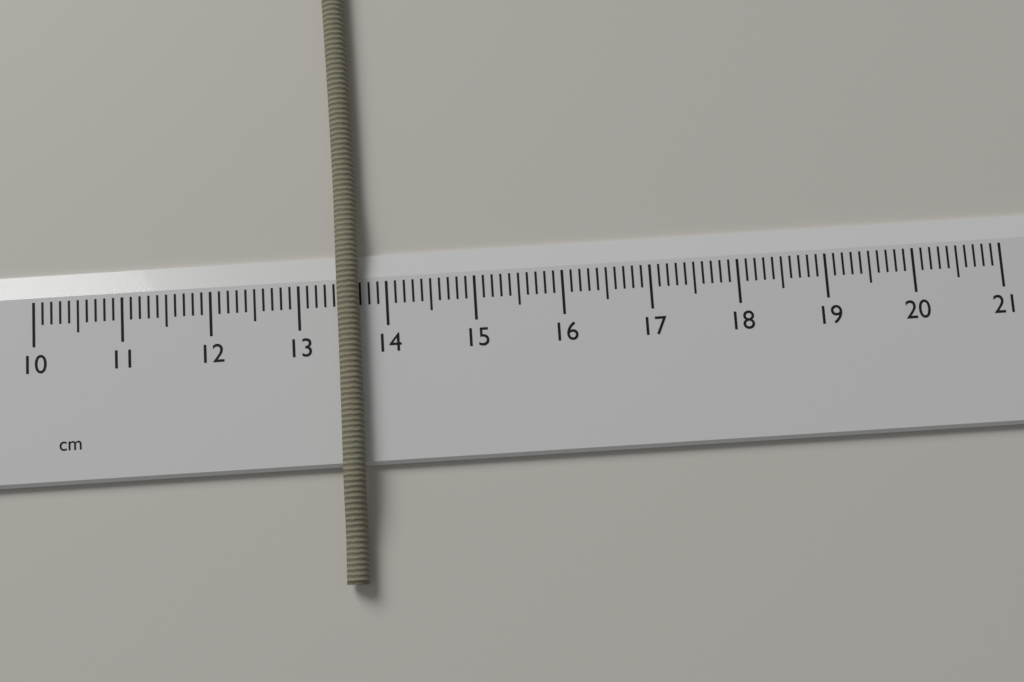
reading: 13.7 cm
